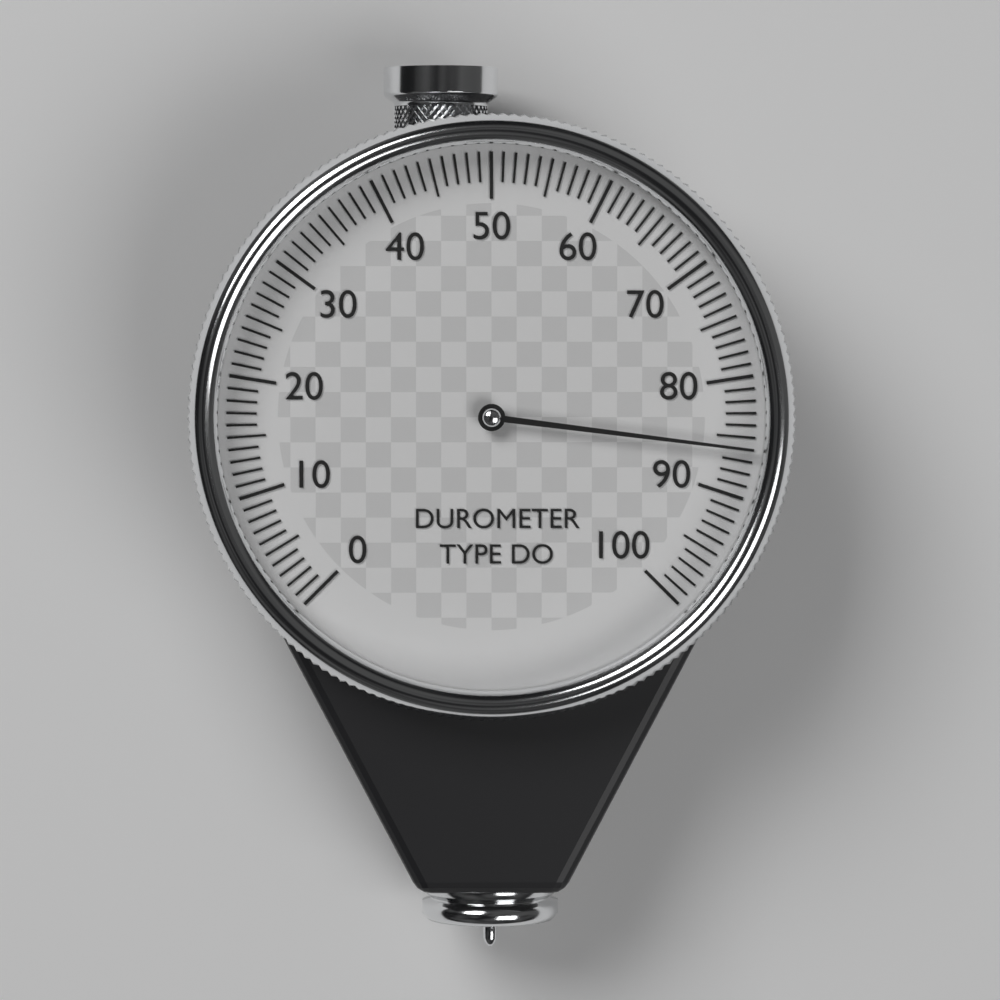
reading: 86 (no unit)
